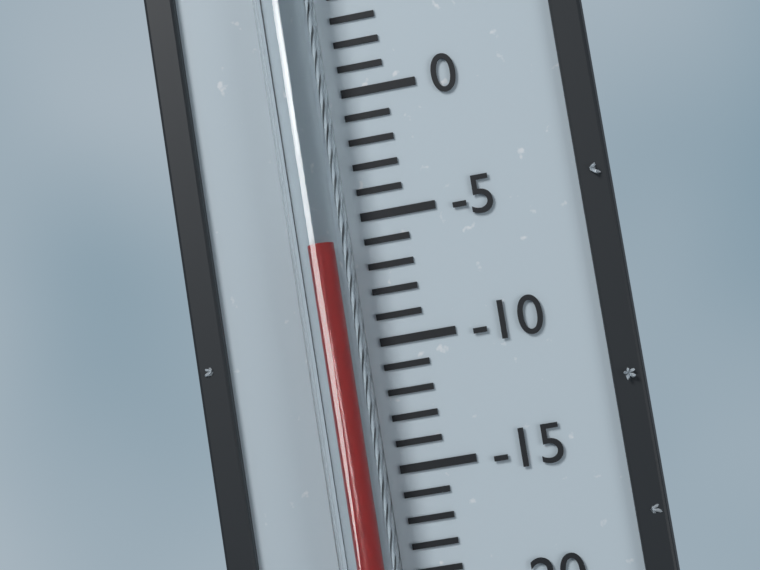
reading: -6 °C
